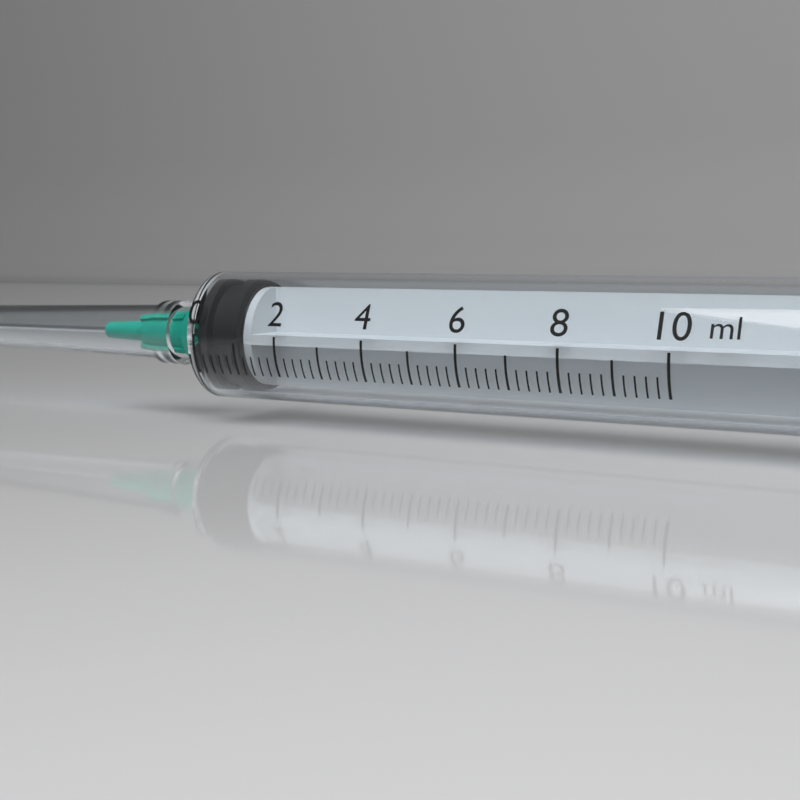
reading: 0.0 ml
